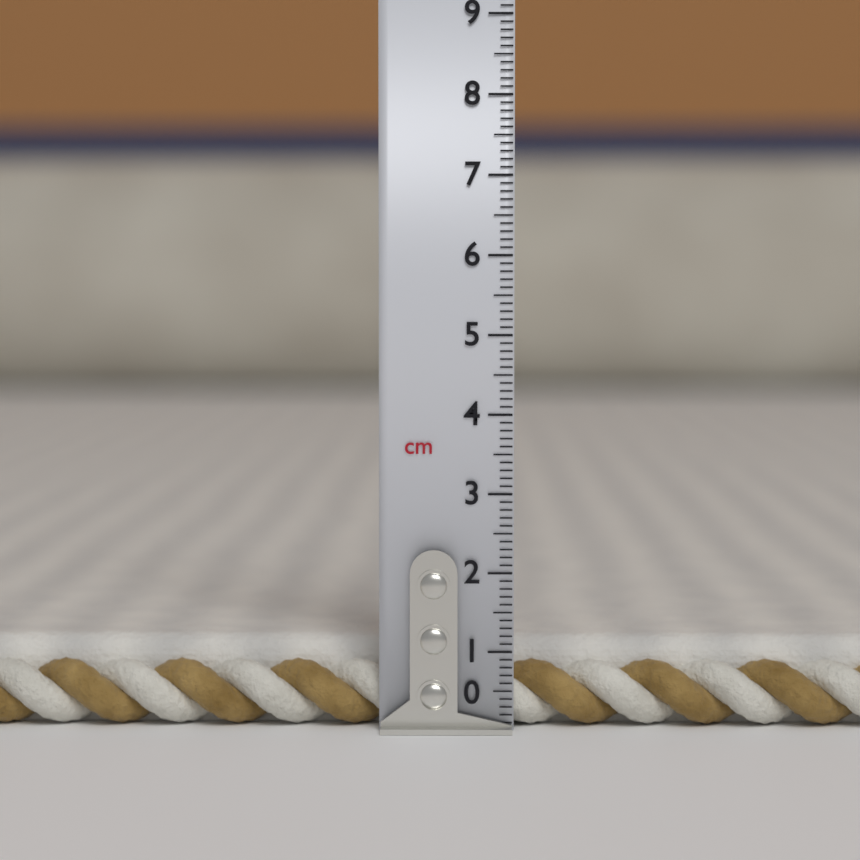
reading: 1.1 cm
